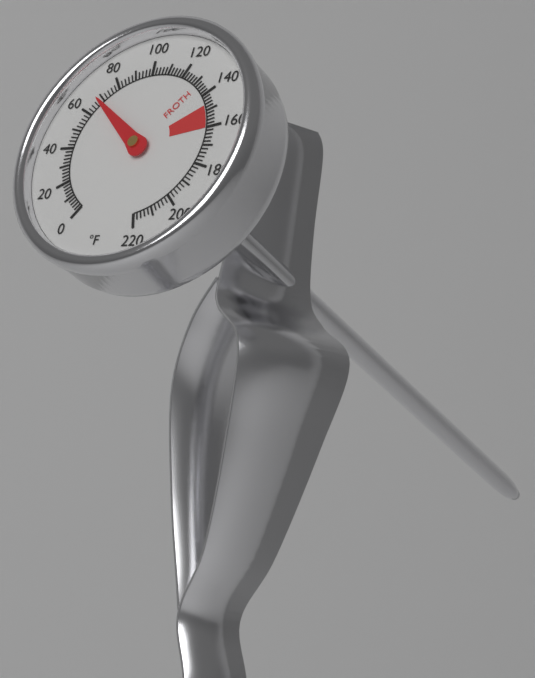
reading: 68 °F
